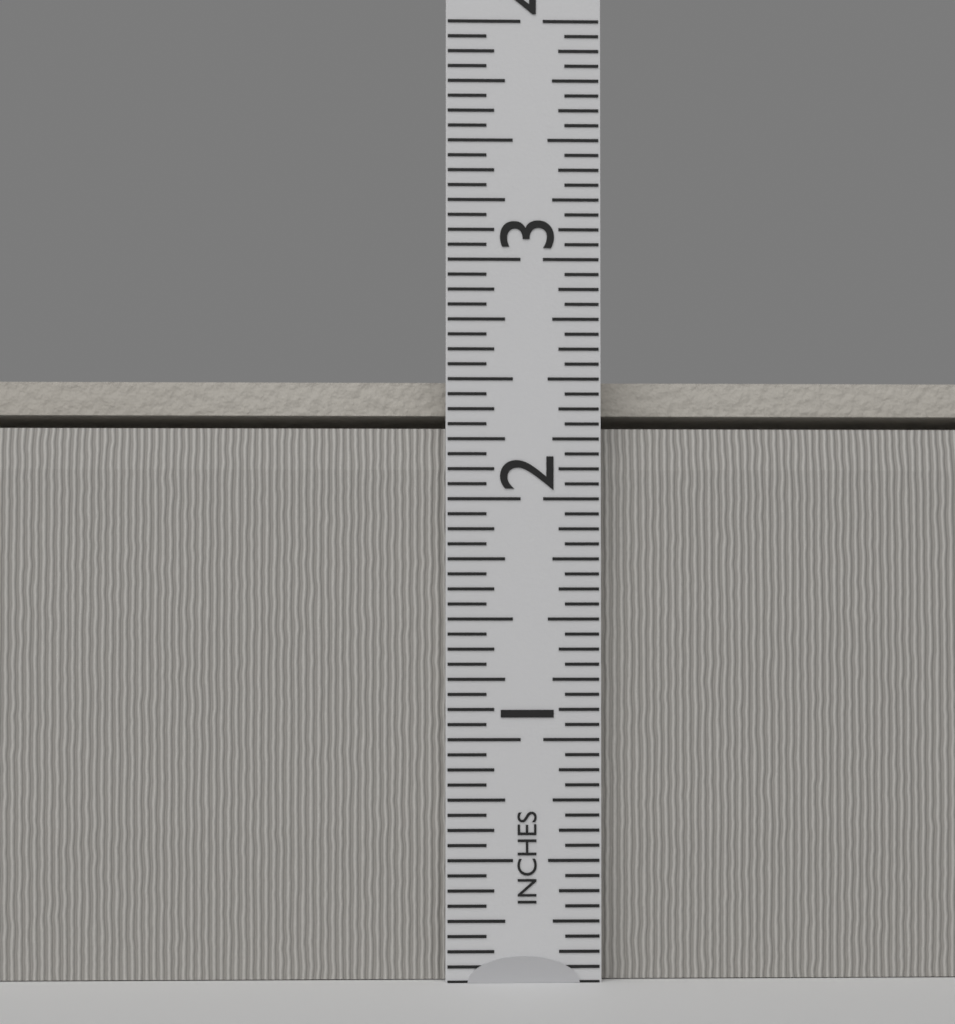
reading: 2.5000 in
